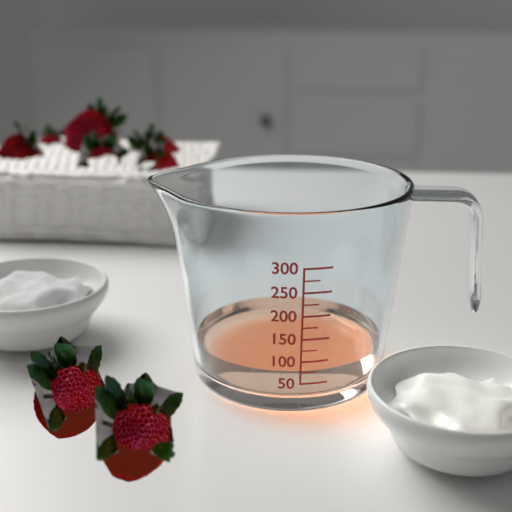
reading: 75 (no unit)
